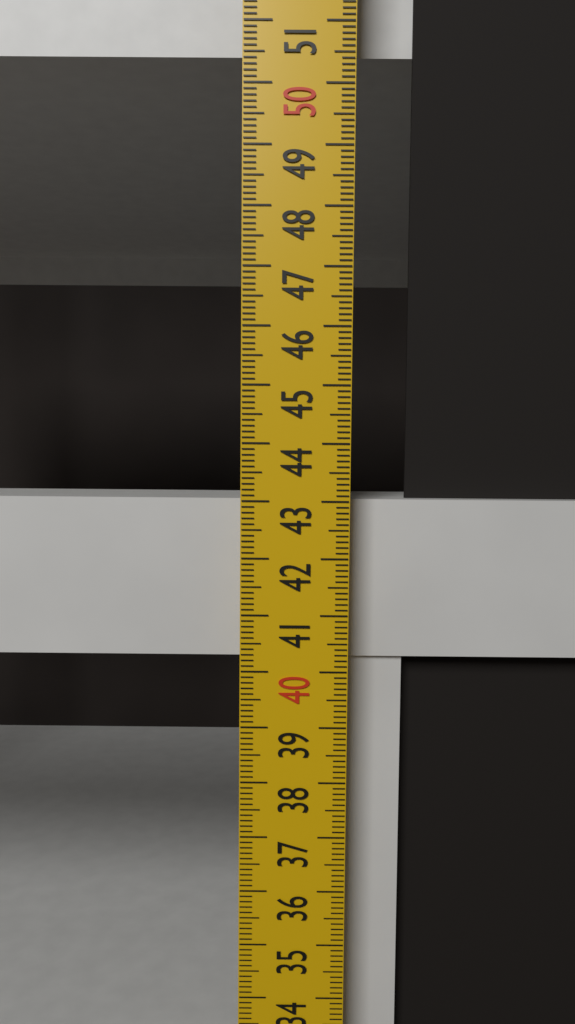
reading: 43.0 cm
